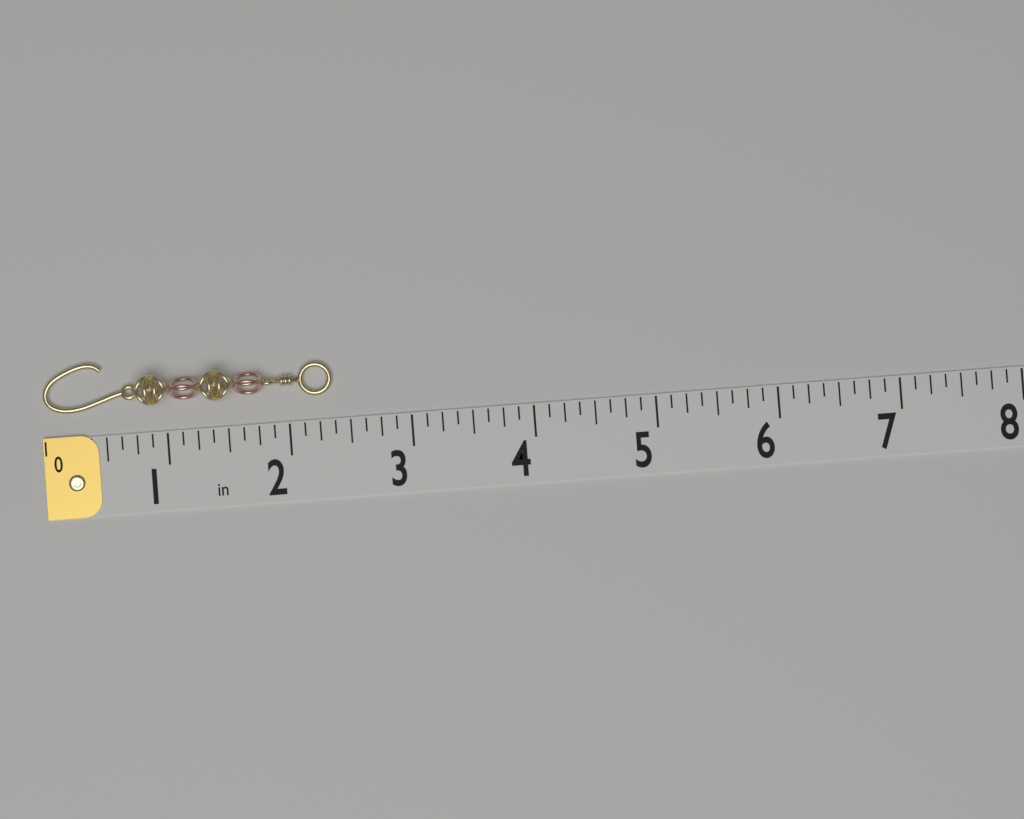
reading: 2.375 in
